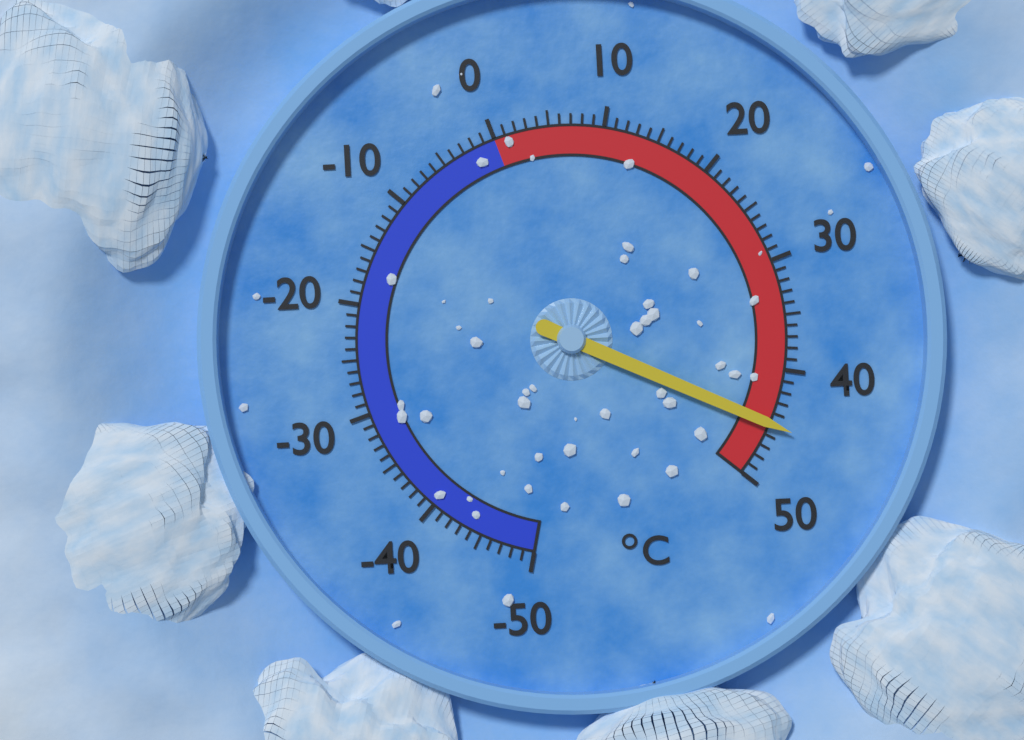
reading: 45 °C
